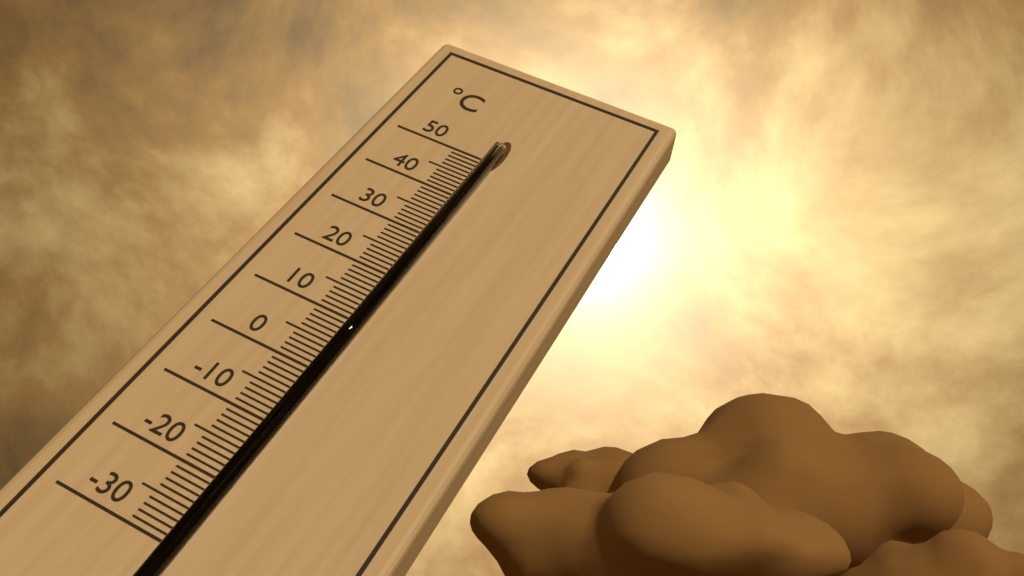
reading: 44 °C
